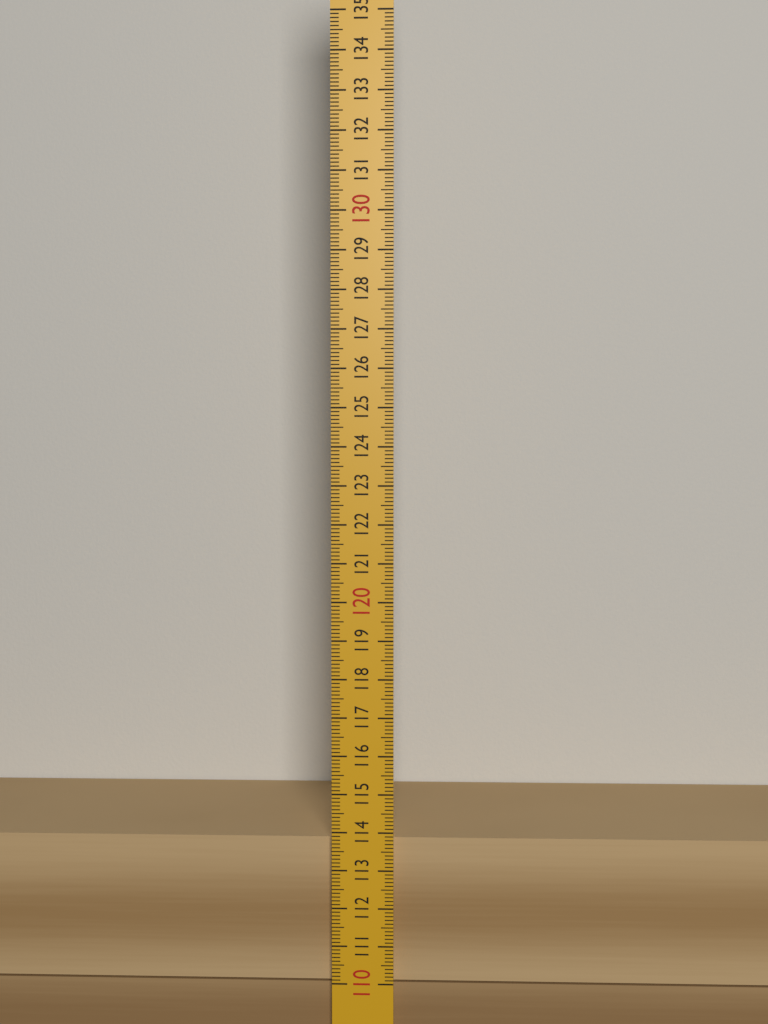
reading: 113.8 (no unit)
